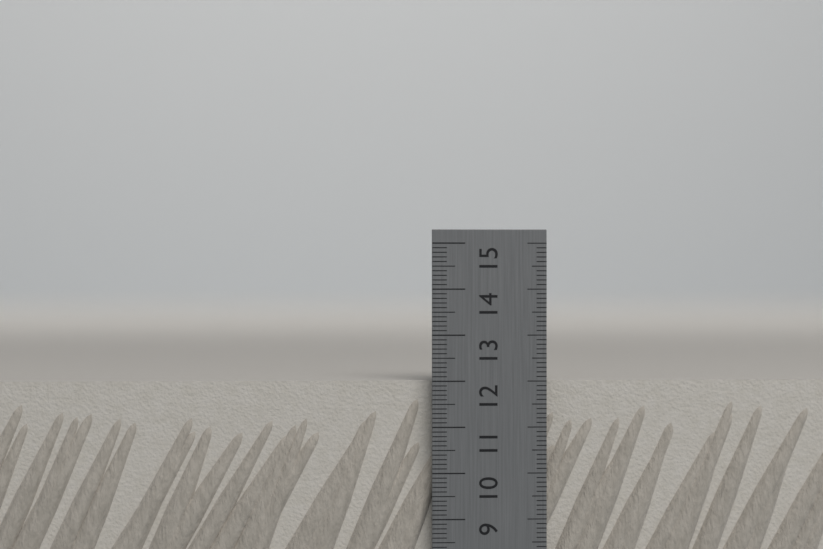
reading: 12.0 cm
